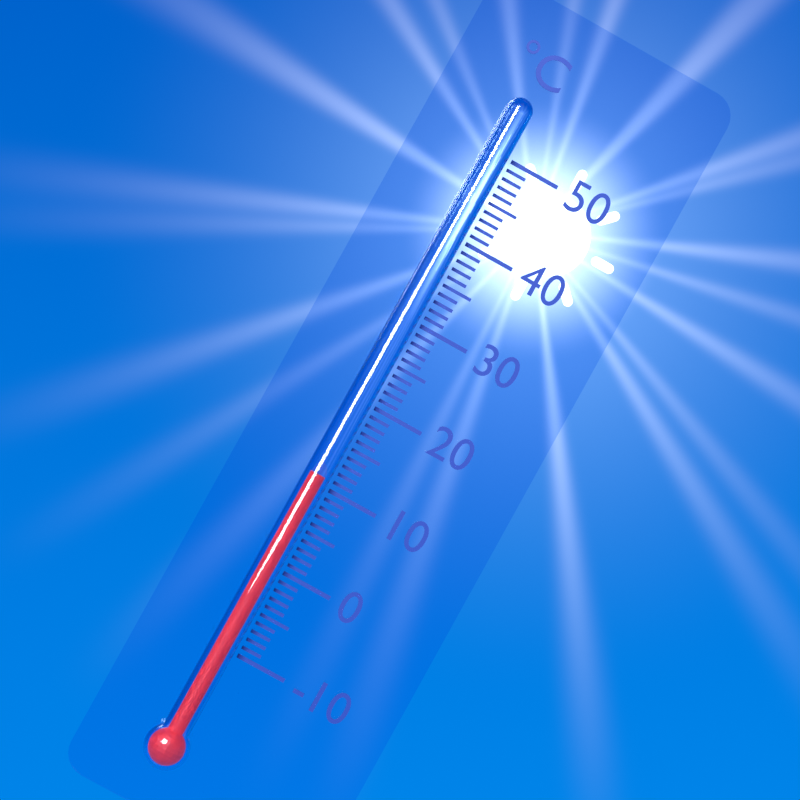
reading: 11 °C
